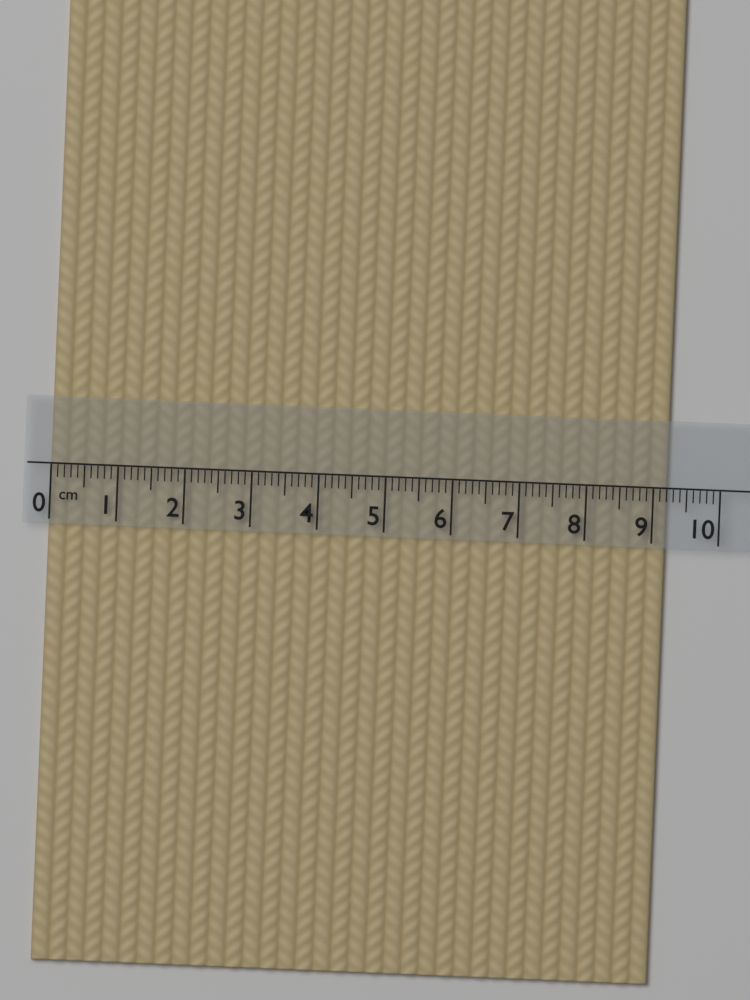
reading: 9.2 cm
